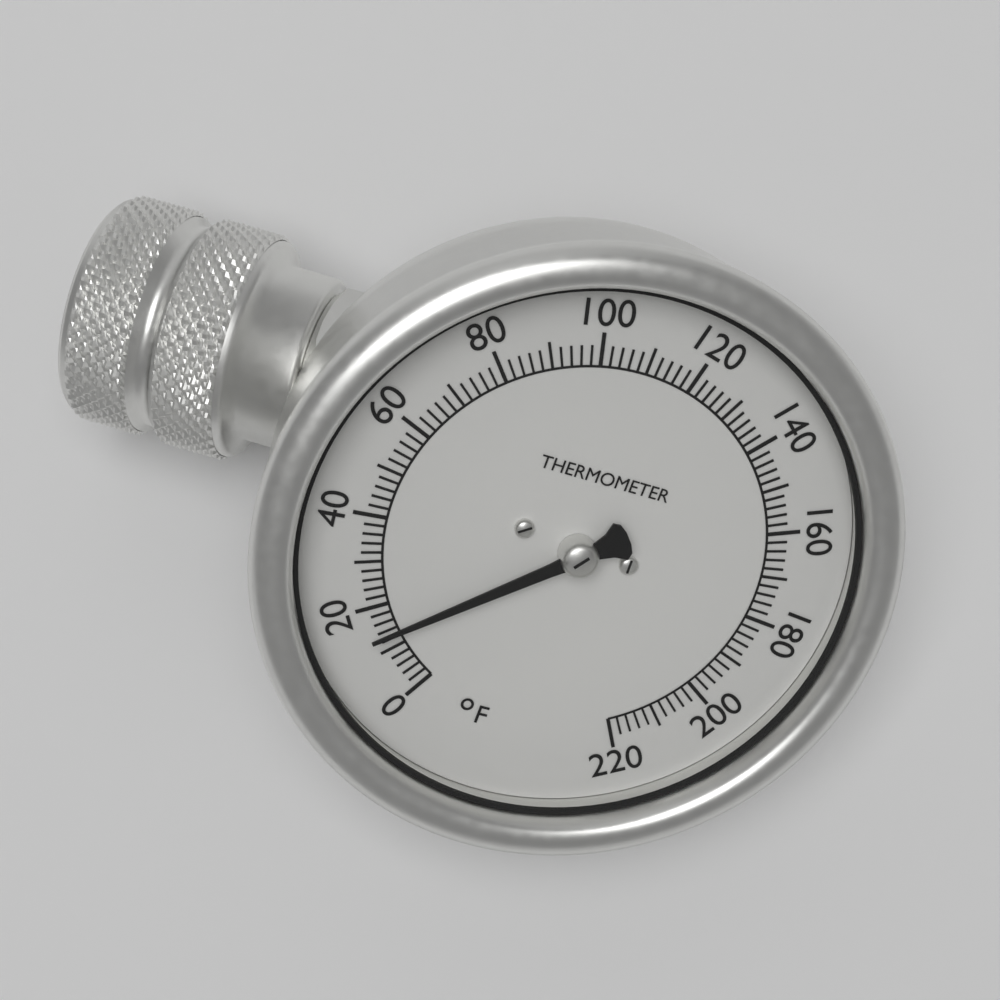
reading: 14 °F
